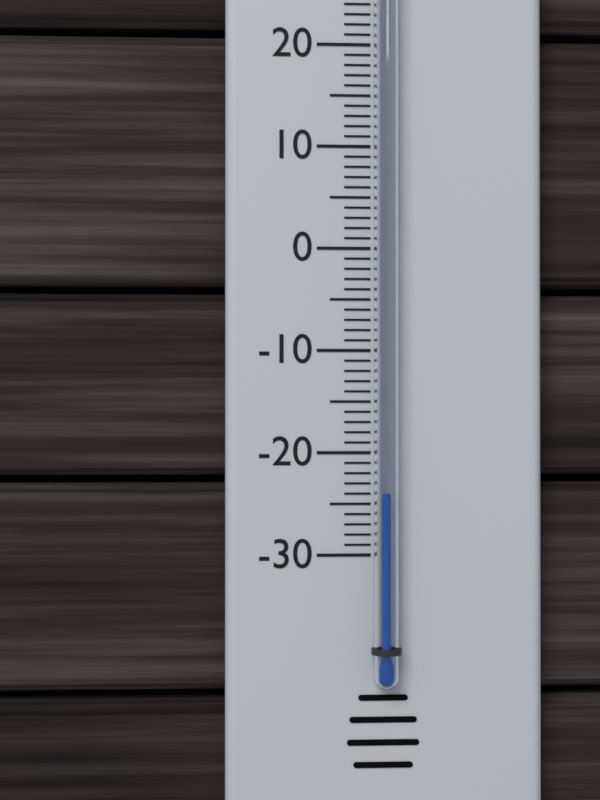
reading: -24 °C
